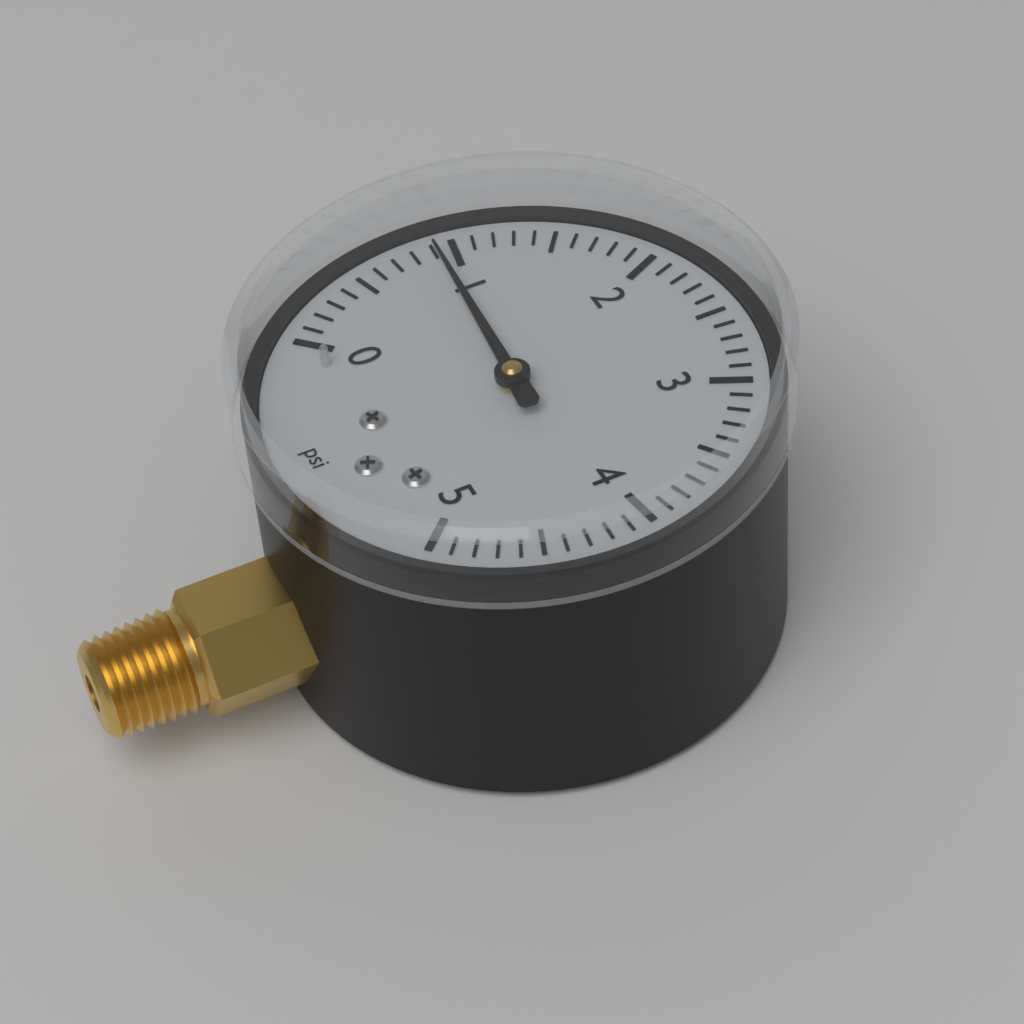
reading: 0.9 psi
